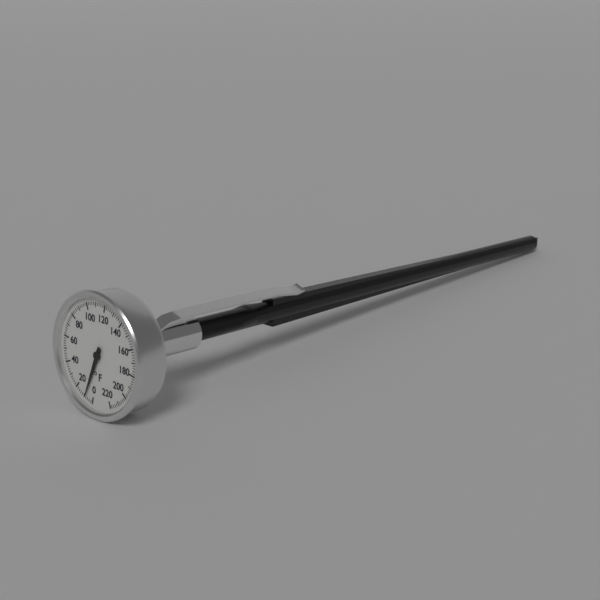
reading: 8 °F
